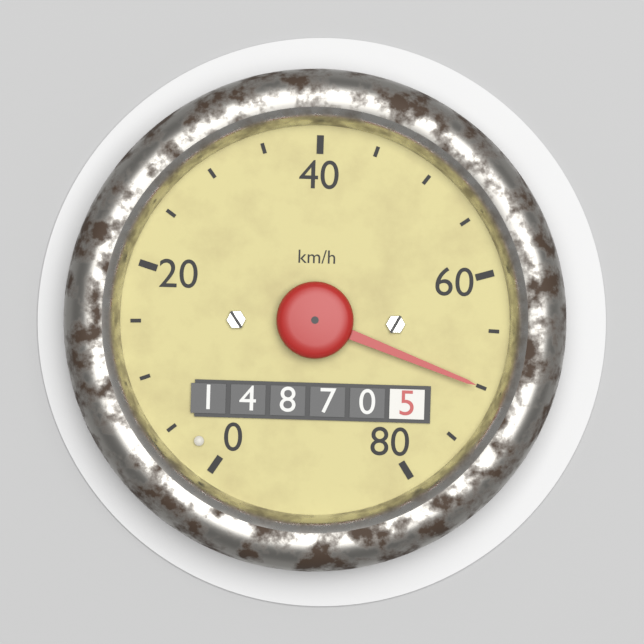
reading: 70 km/h
